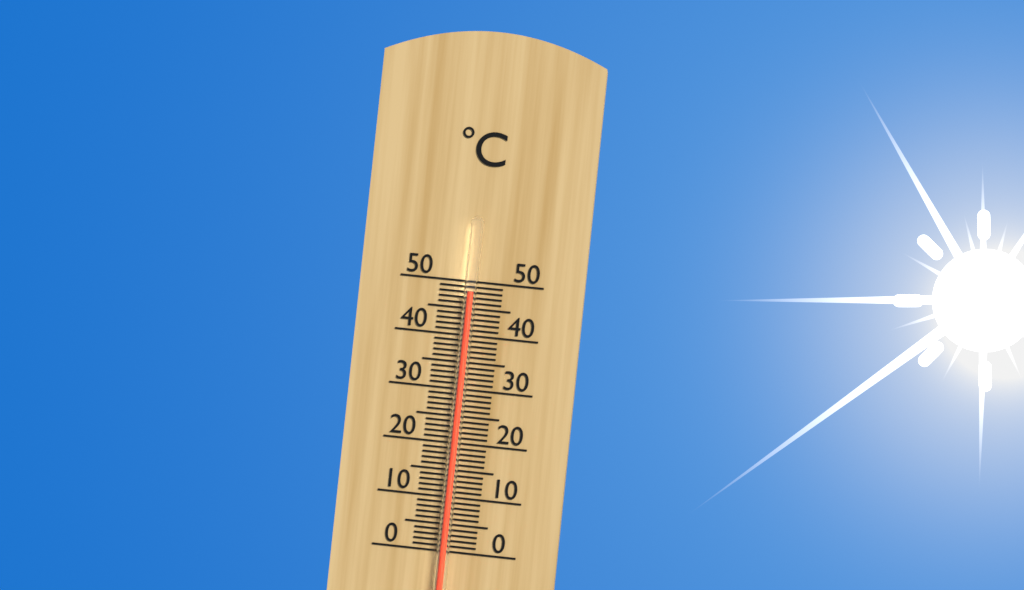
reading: 48 °C
